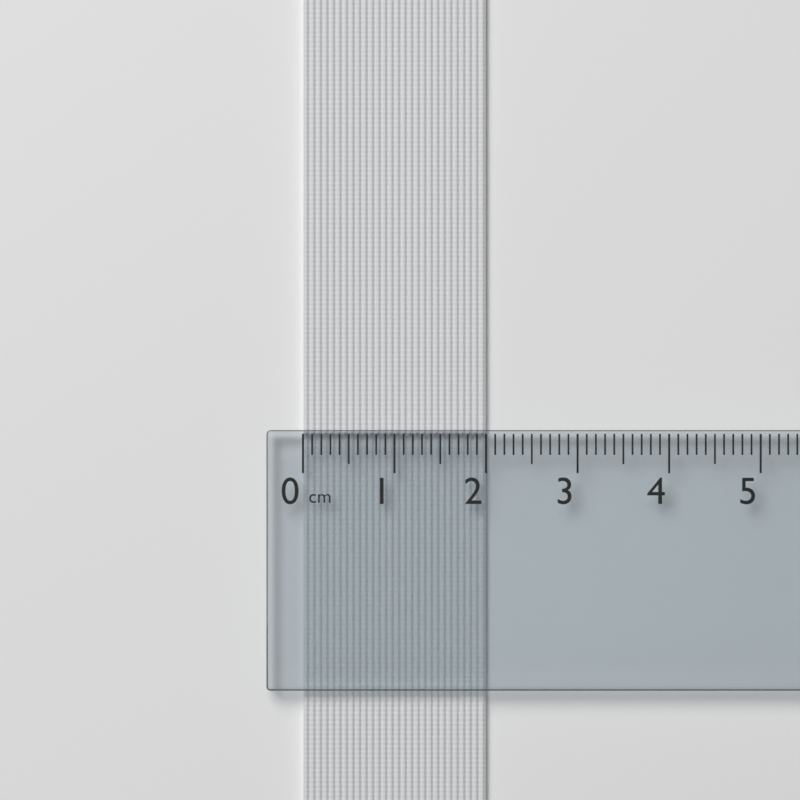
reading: 2.0 cm
